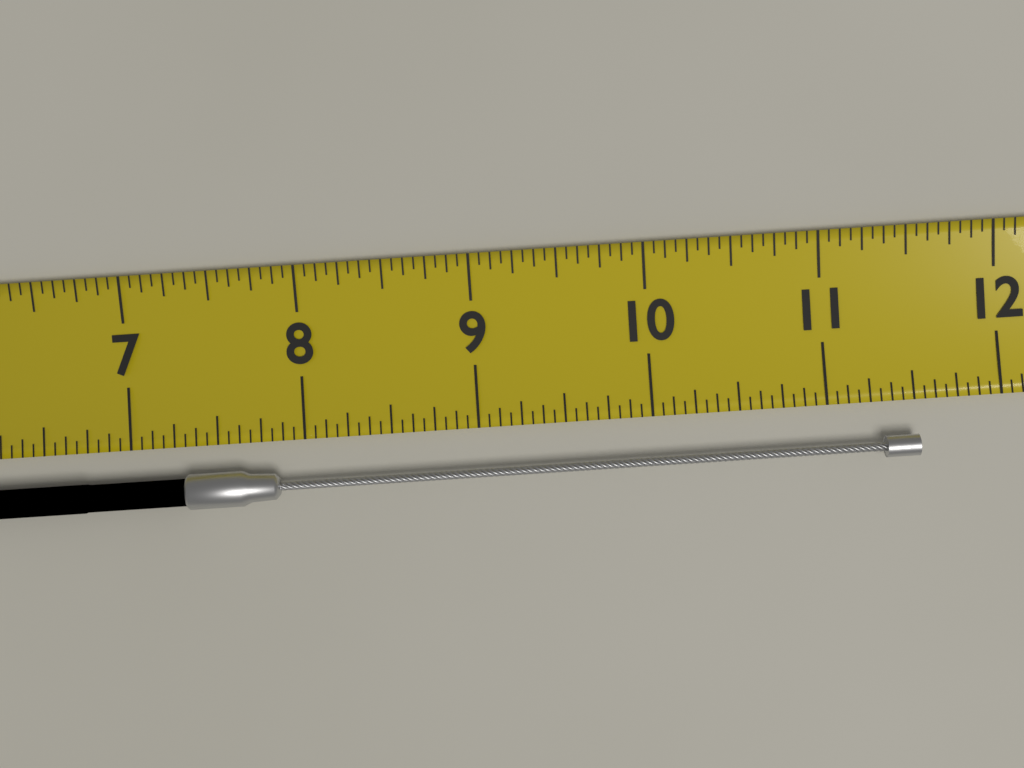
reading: 11.5000 (no unit)
